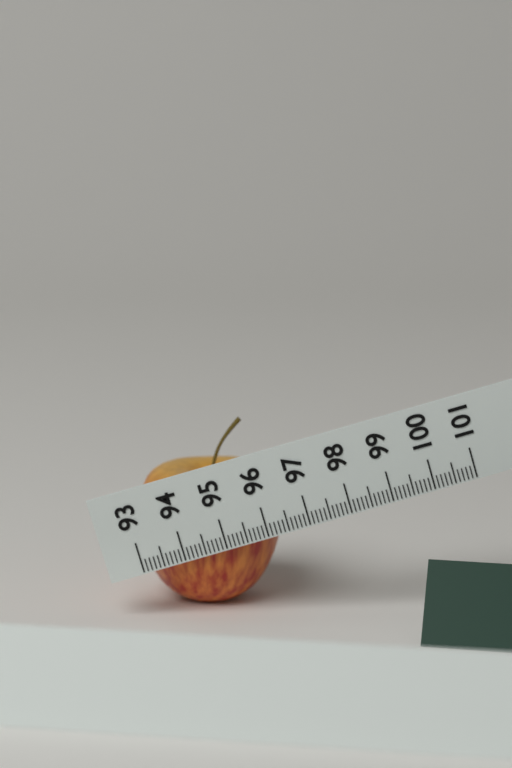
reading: 96.5 (no unit)
